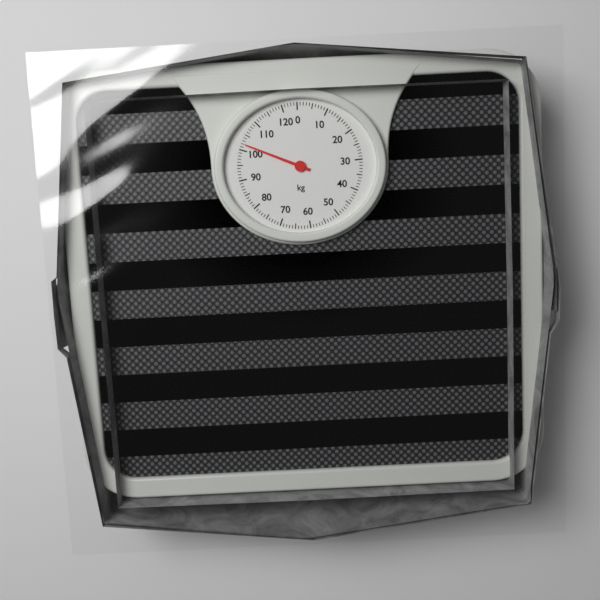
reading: 102 kg
